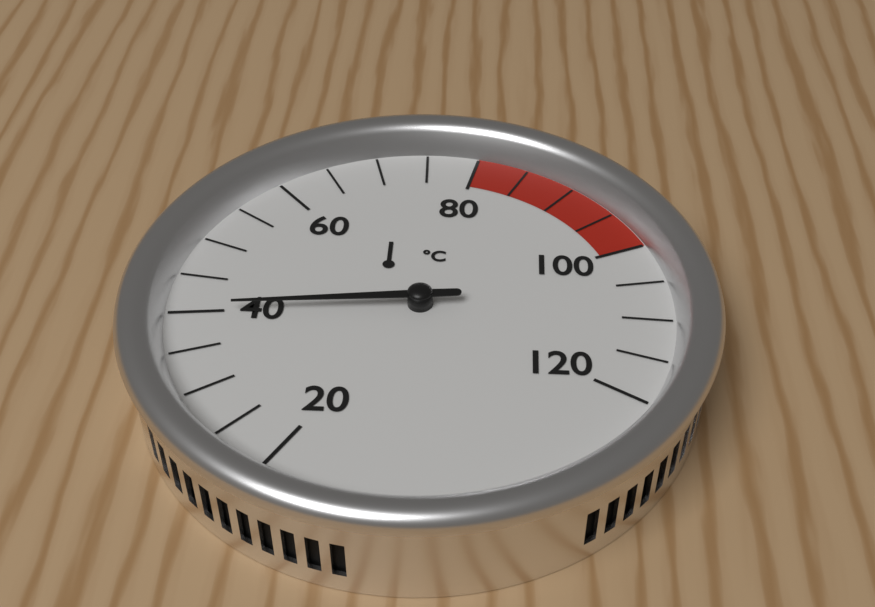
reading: 40 °C
